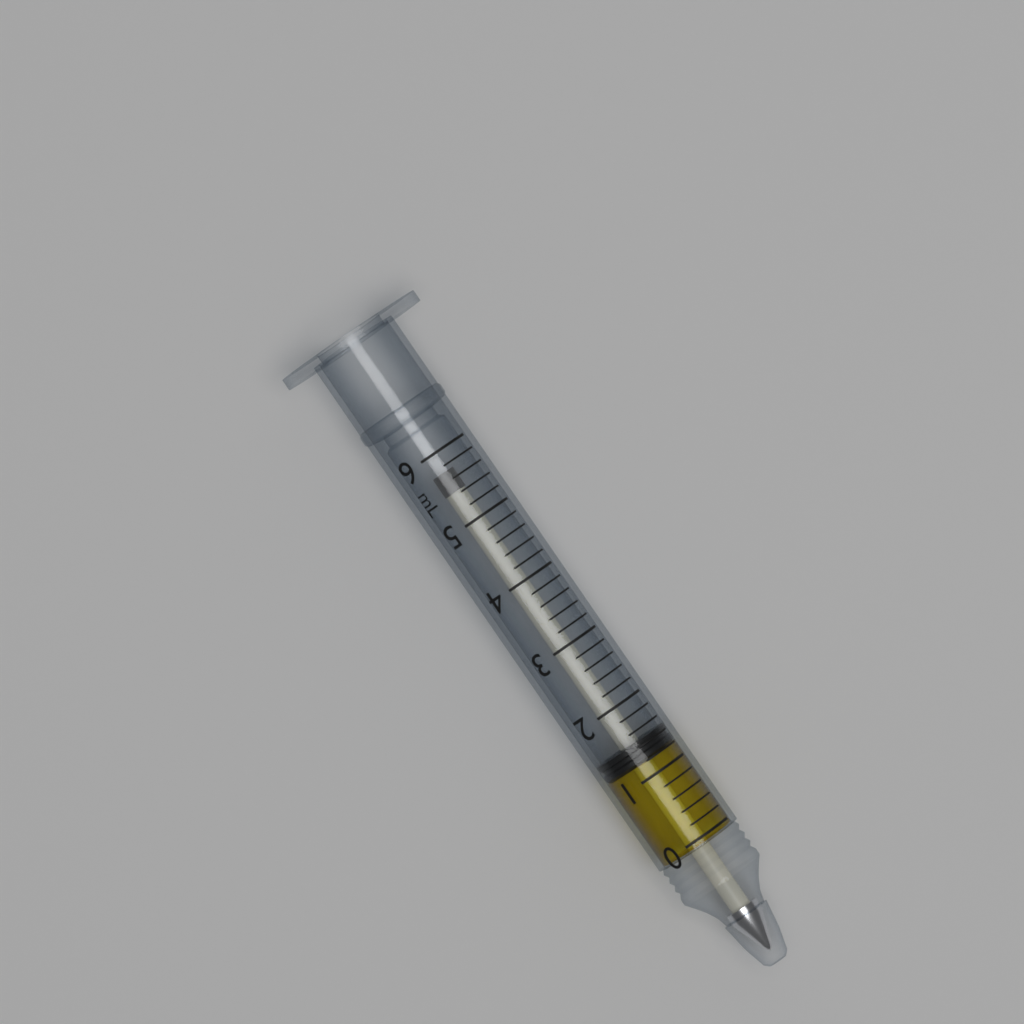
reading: 1.2 mL
